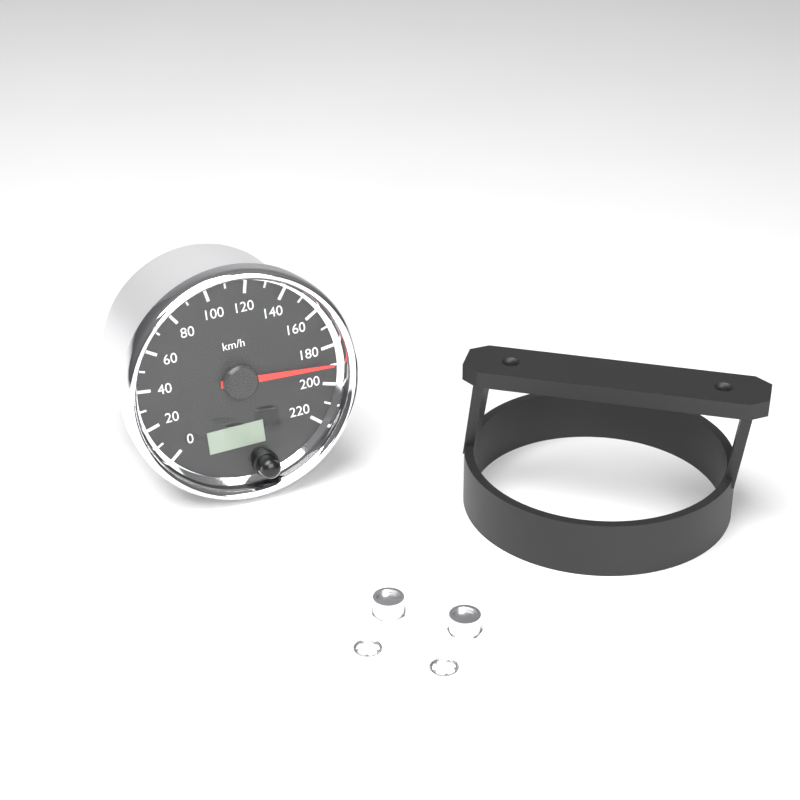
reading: 190 km/h
